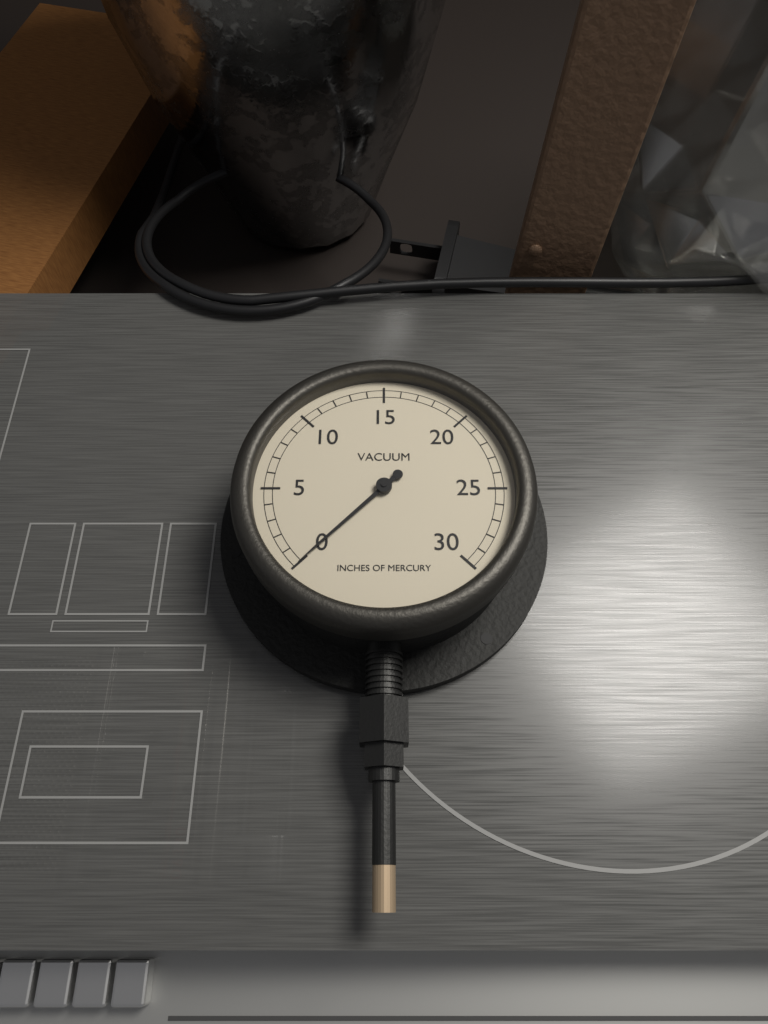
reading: 0 inHg
